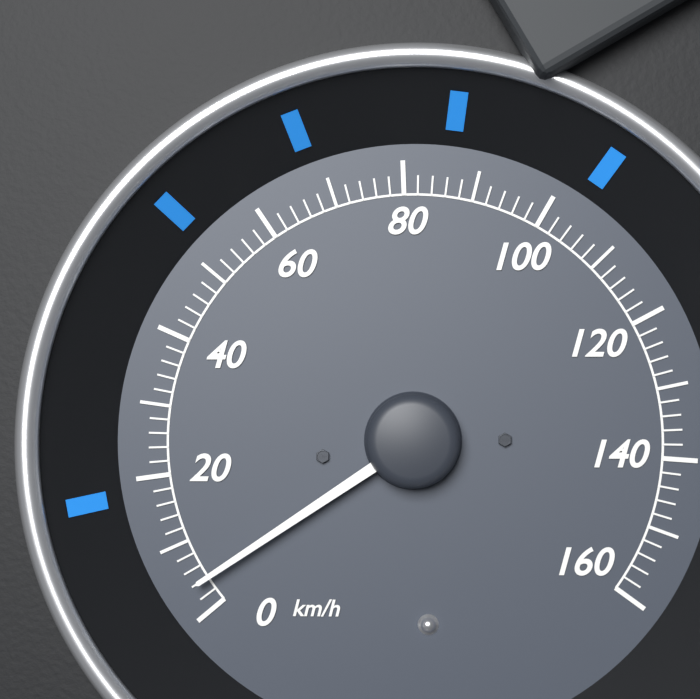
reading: 4 km/h
